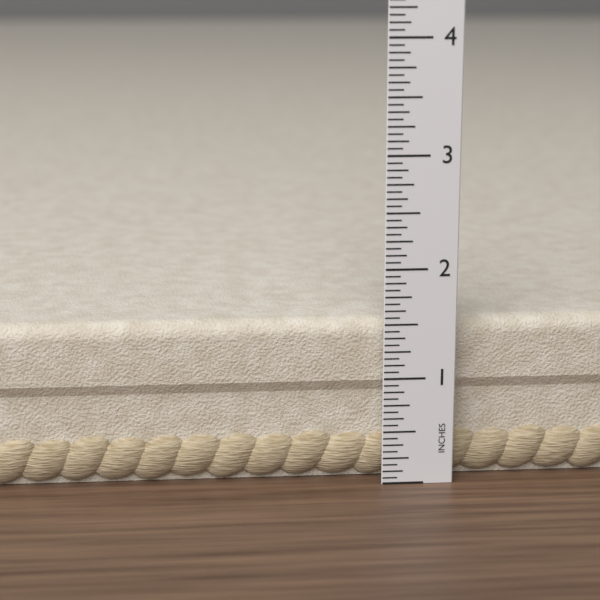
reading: 1.5000 in
